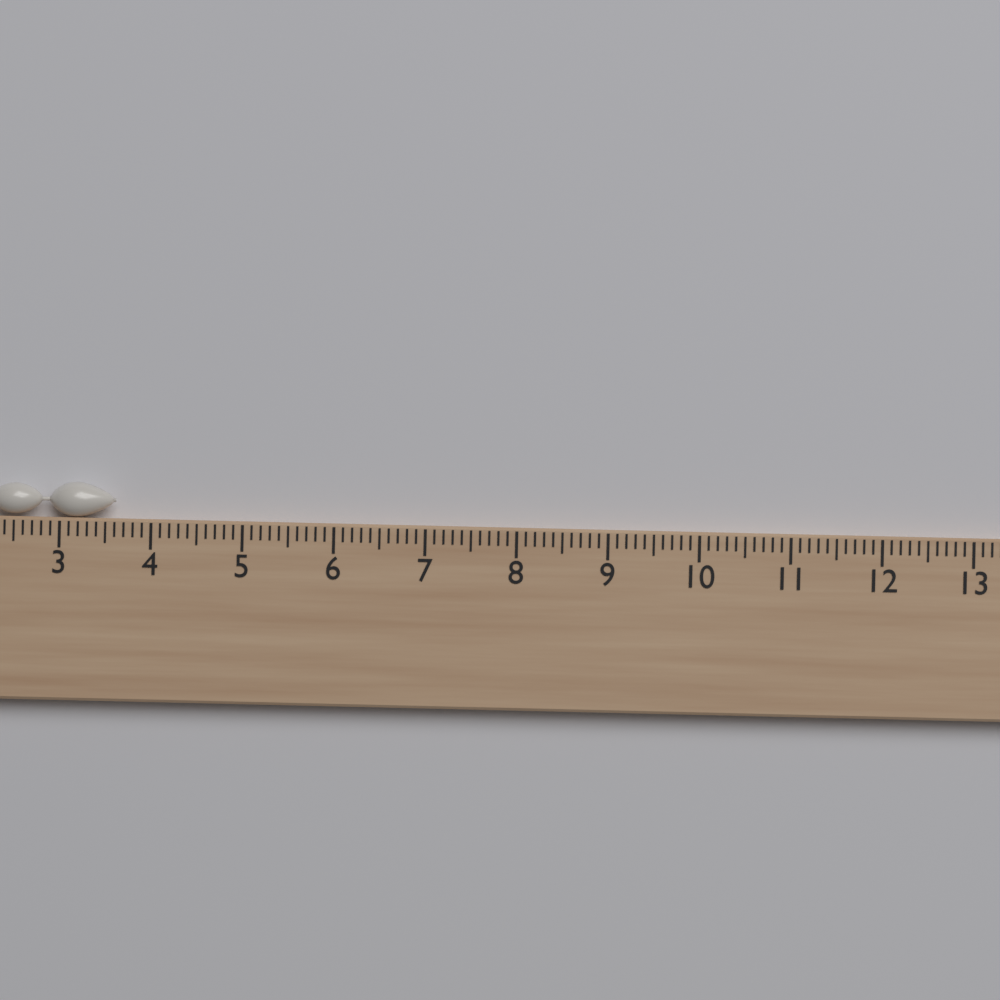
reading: 3.6 cm
